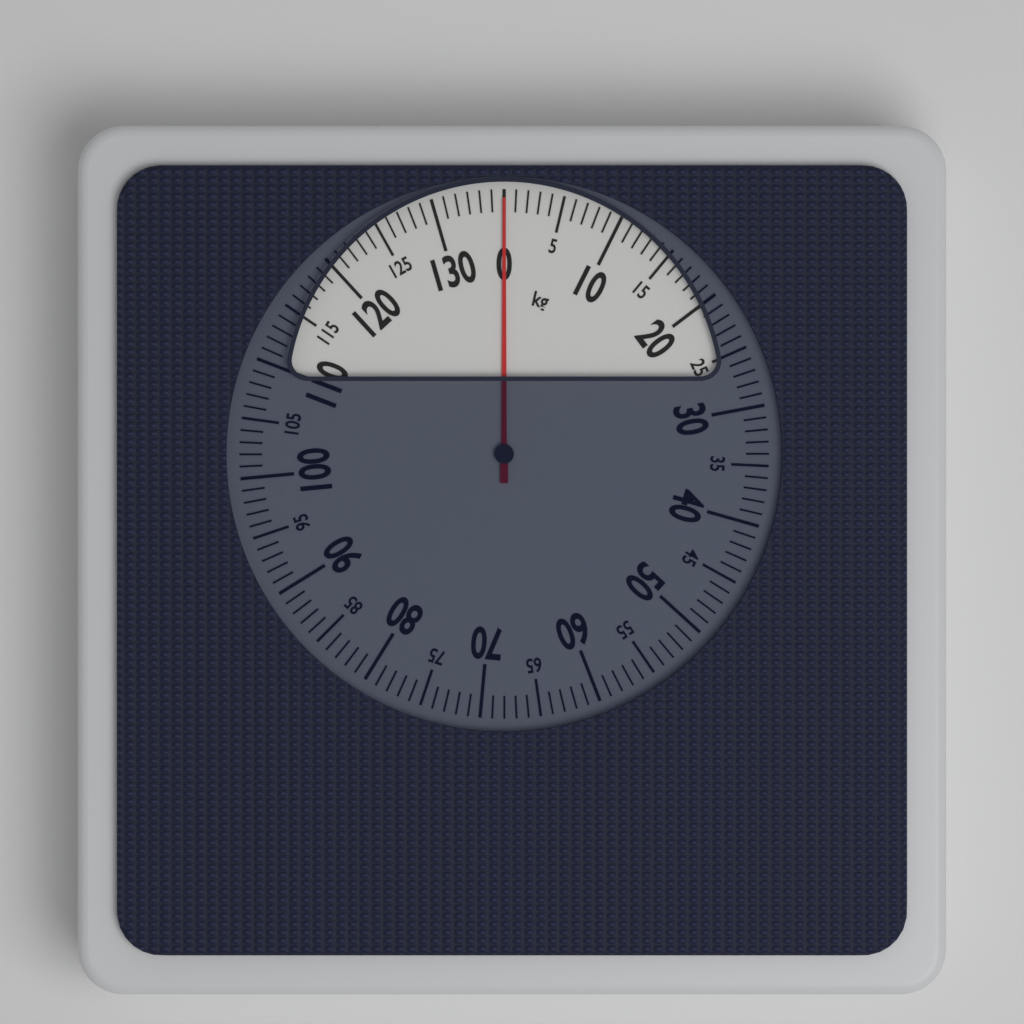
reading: 0 kg
